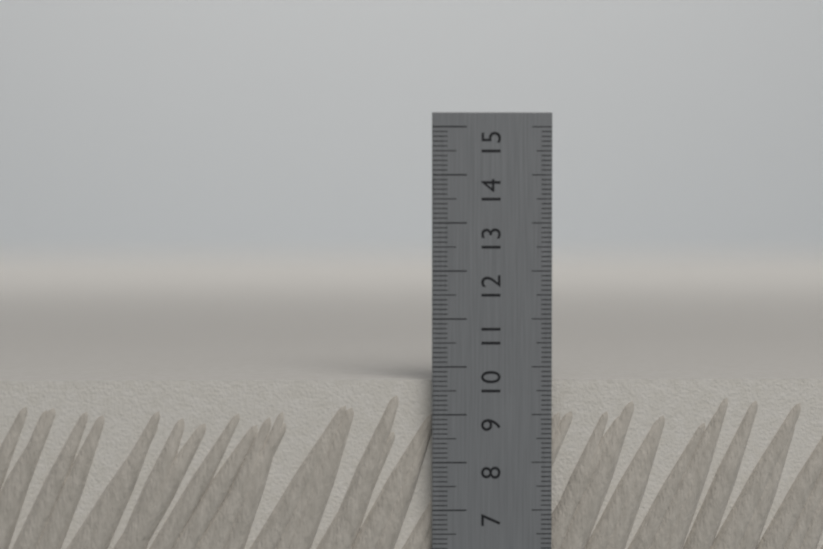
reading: 9.7 cm
